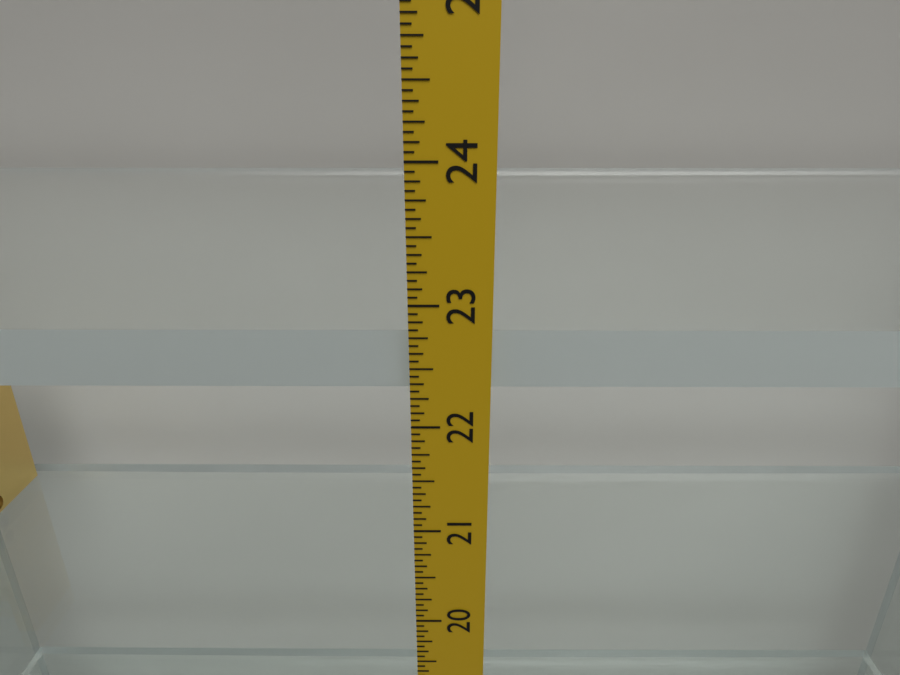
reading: 22.7500 in
